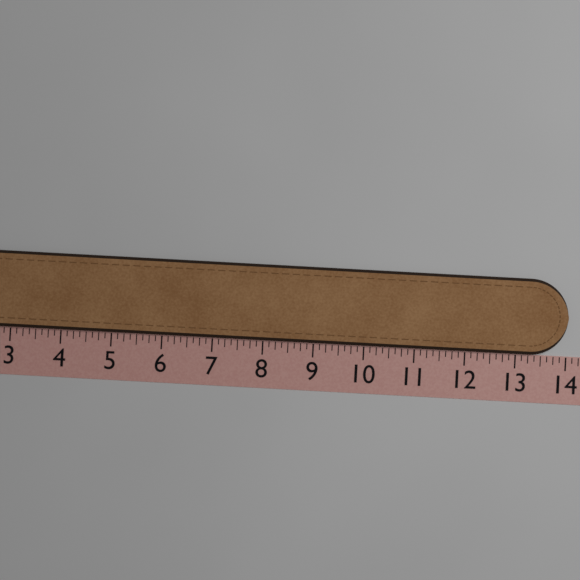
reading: 14.000 (no unit)
